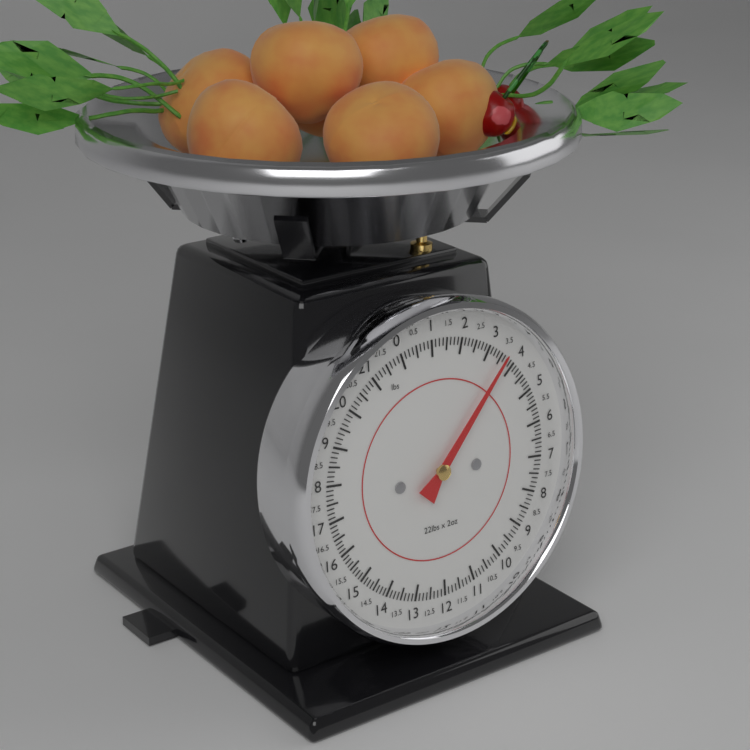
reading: 3.625 lbs
